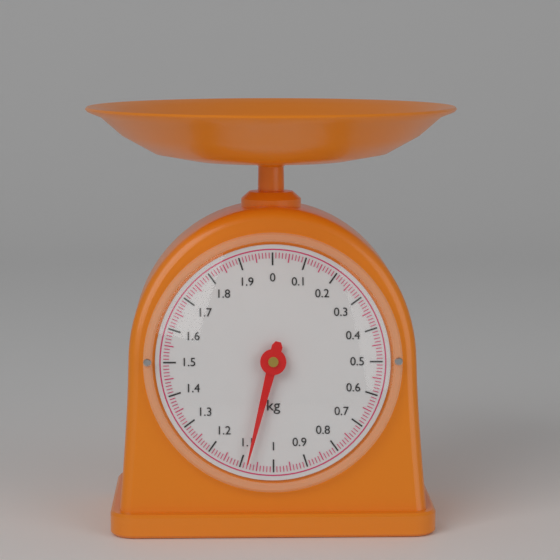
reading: 1.08 kg
